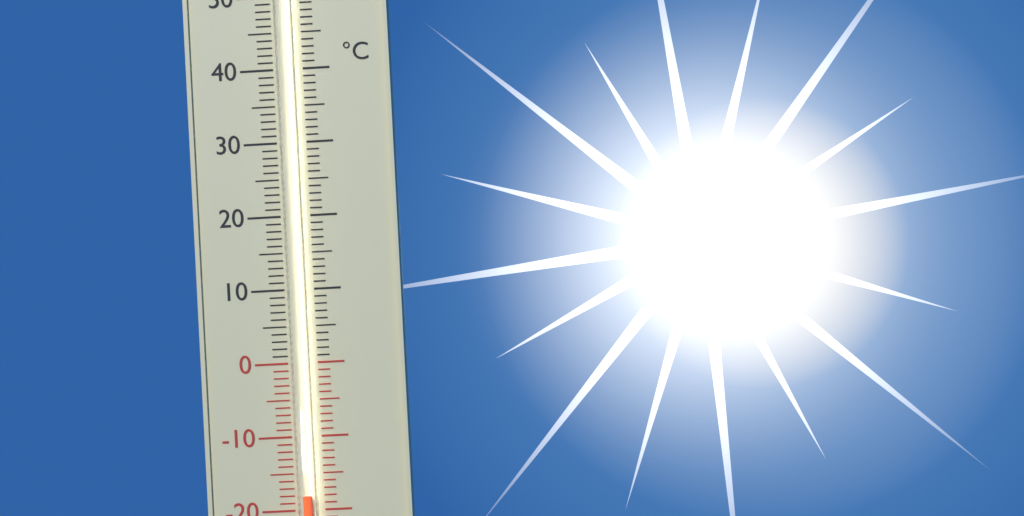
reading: -18 °C
